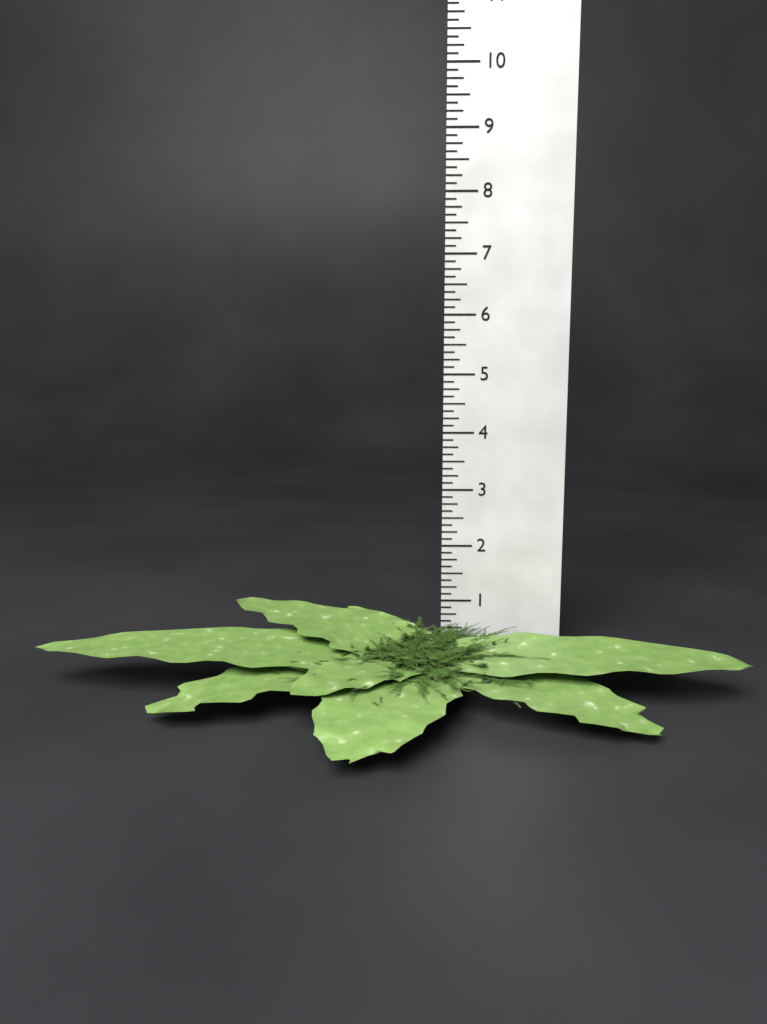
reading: 0.875 (no unit)
